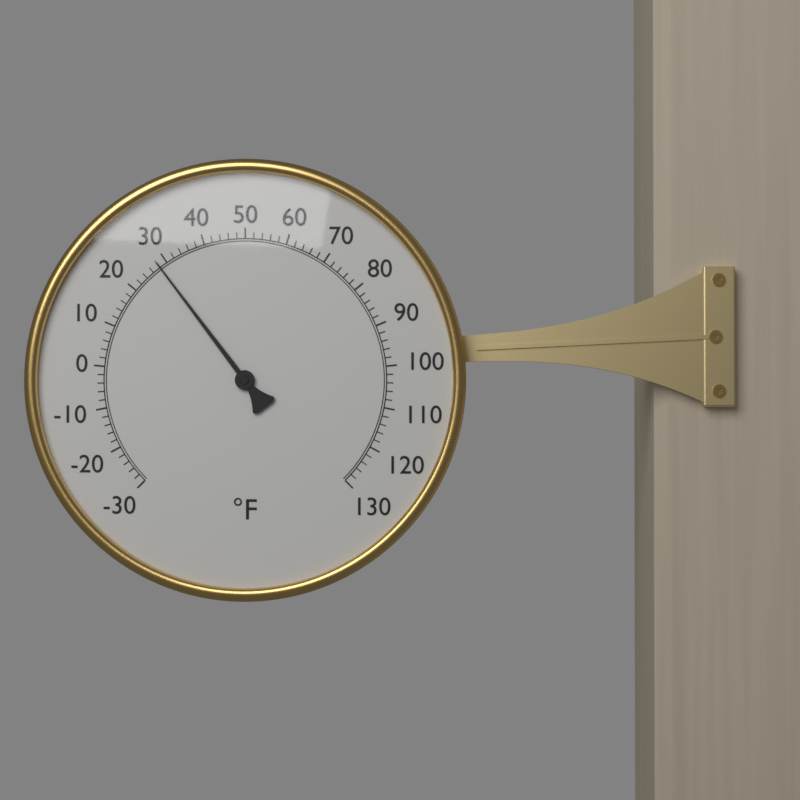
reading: 28 °F
